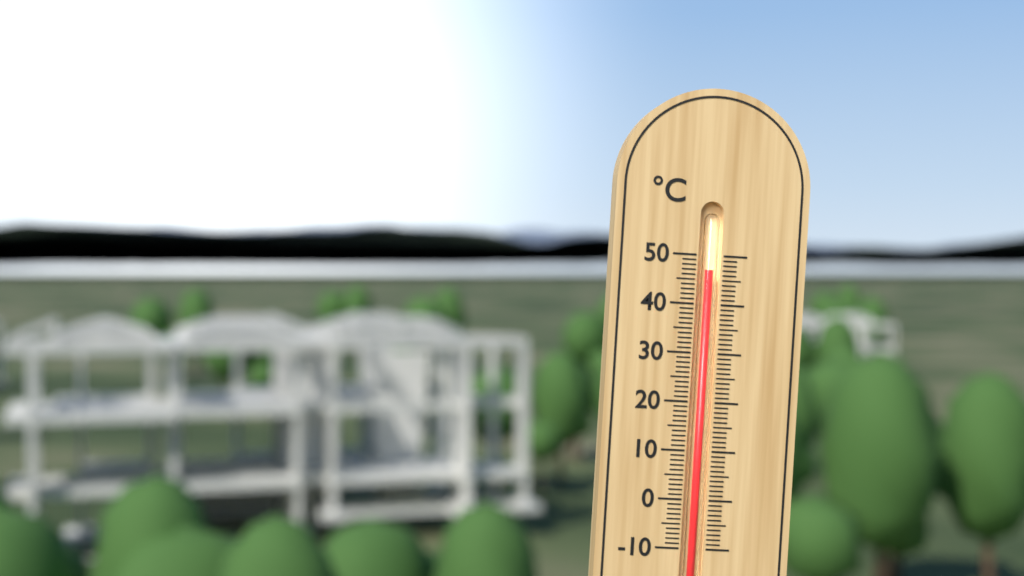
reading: 47 °C
